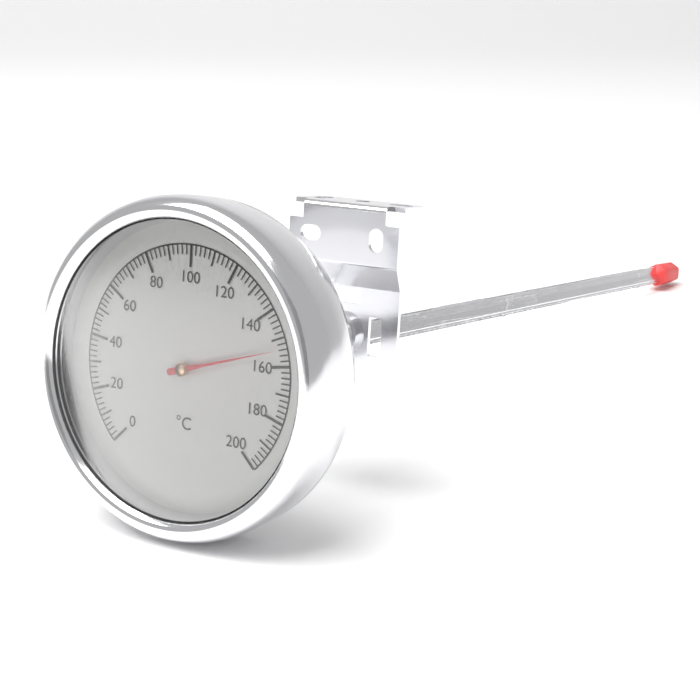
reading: 154 °C
